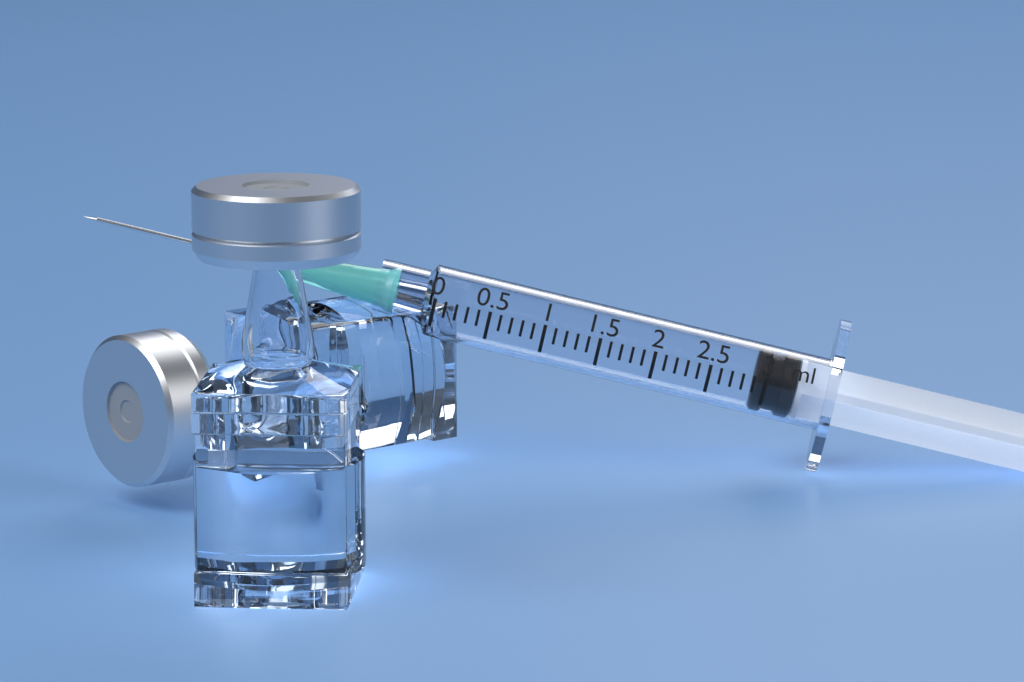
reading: 2.9 ml
